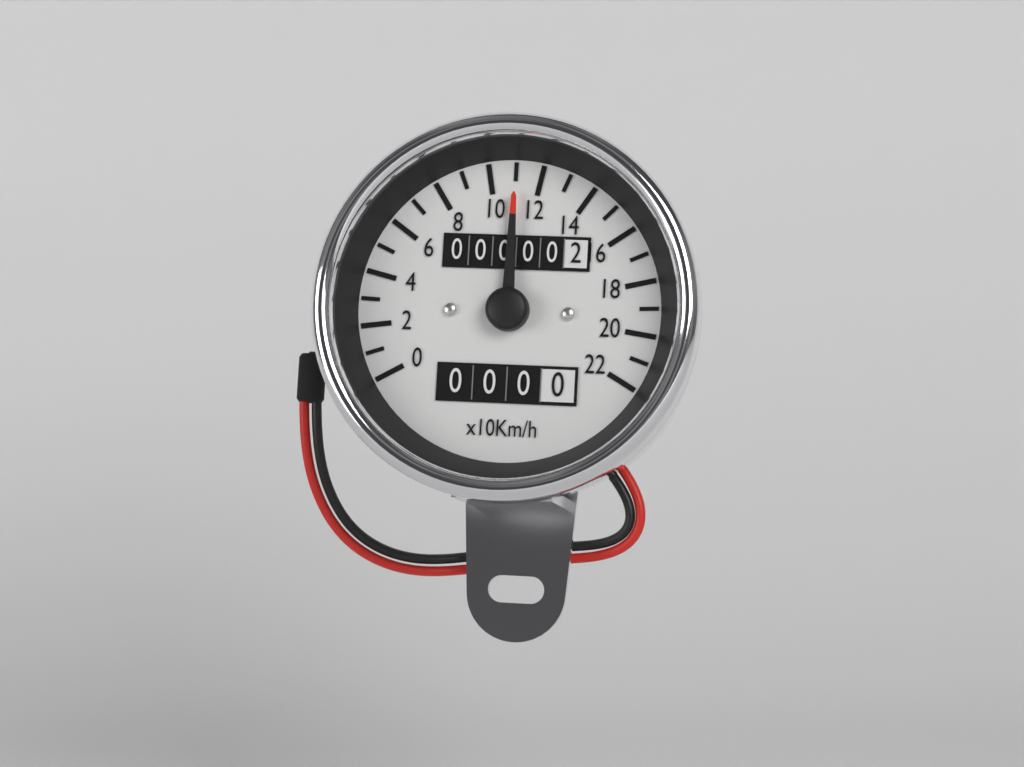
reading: 110 km/h
